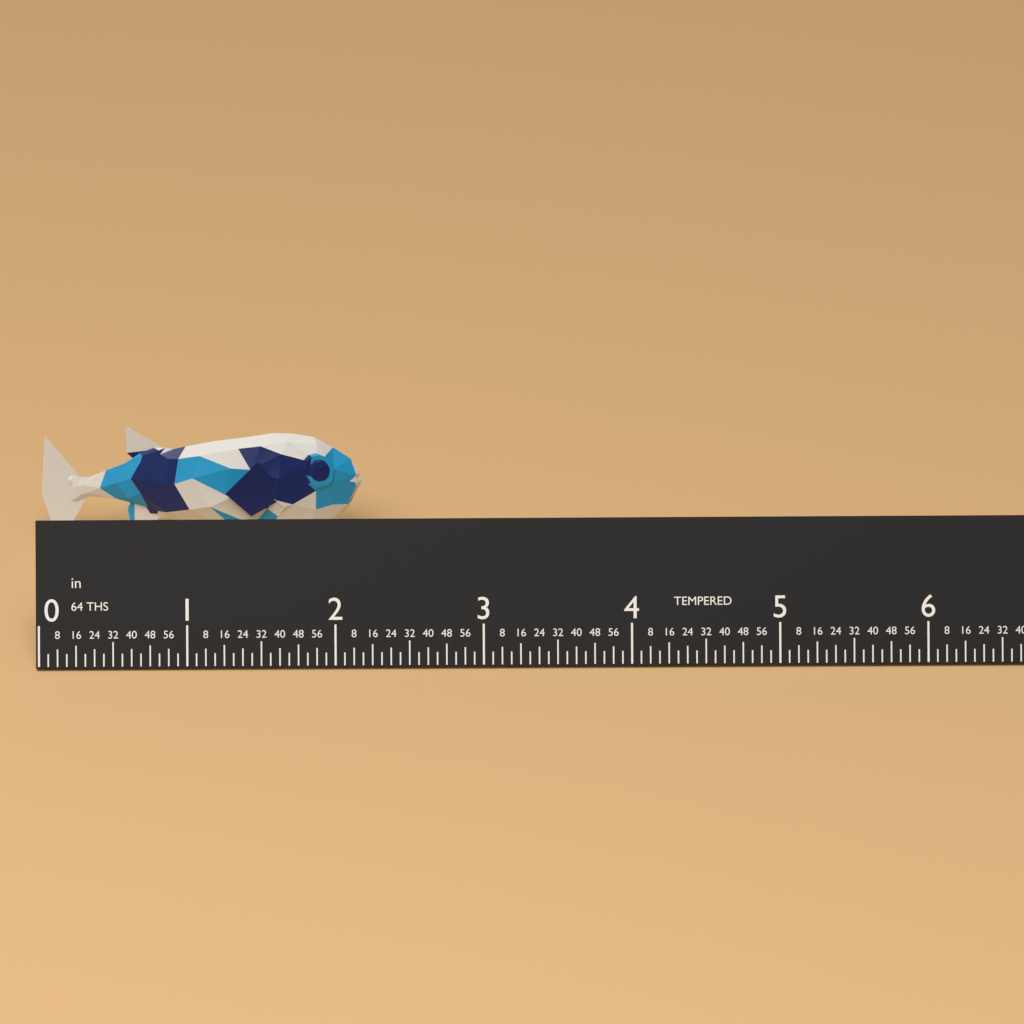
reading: 2.1875 in
